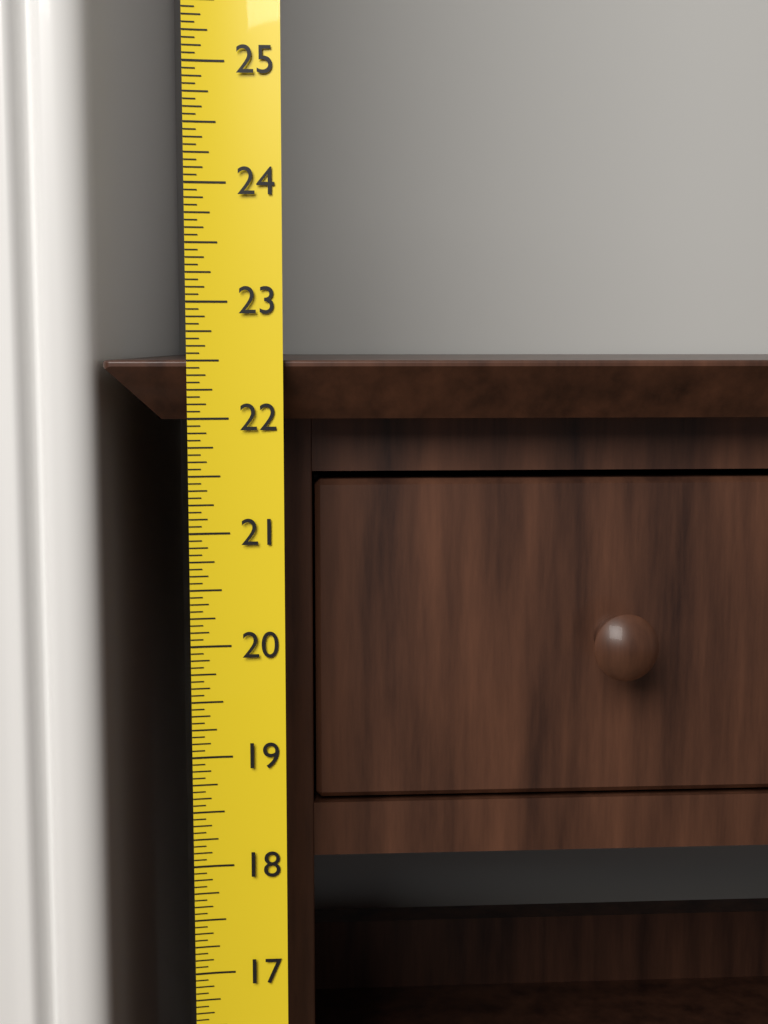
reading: 22.5000 (no unit)
